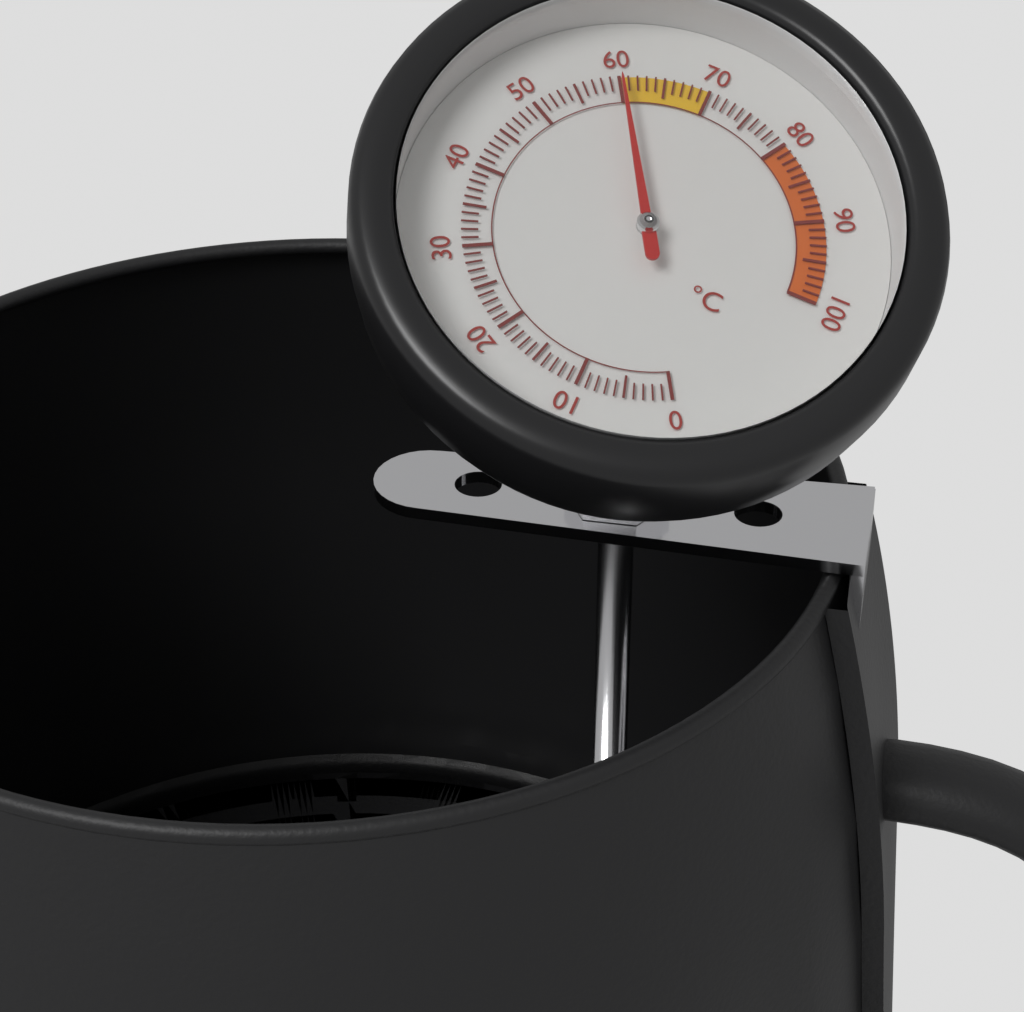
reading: 60 °C
